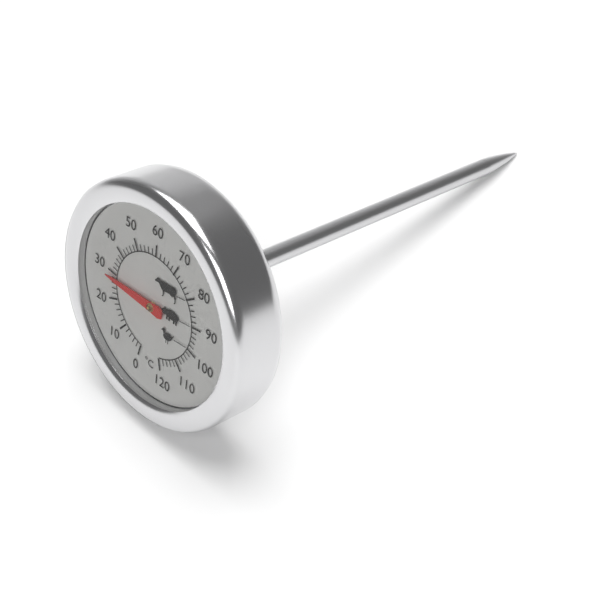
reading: 28 °C
